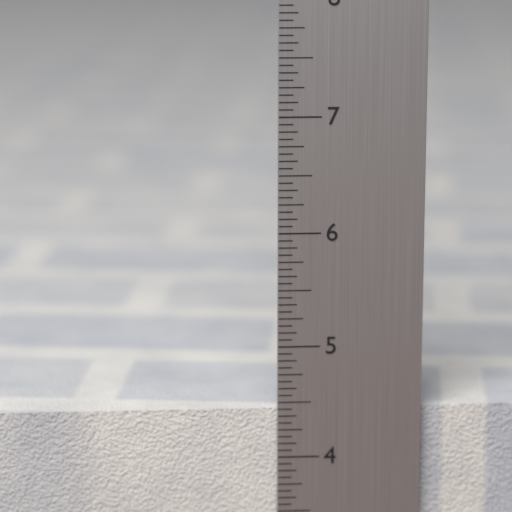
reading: 4.4375 in
